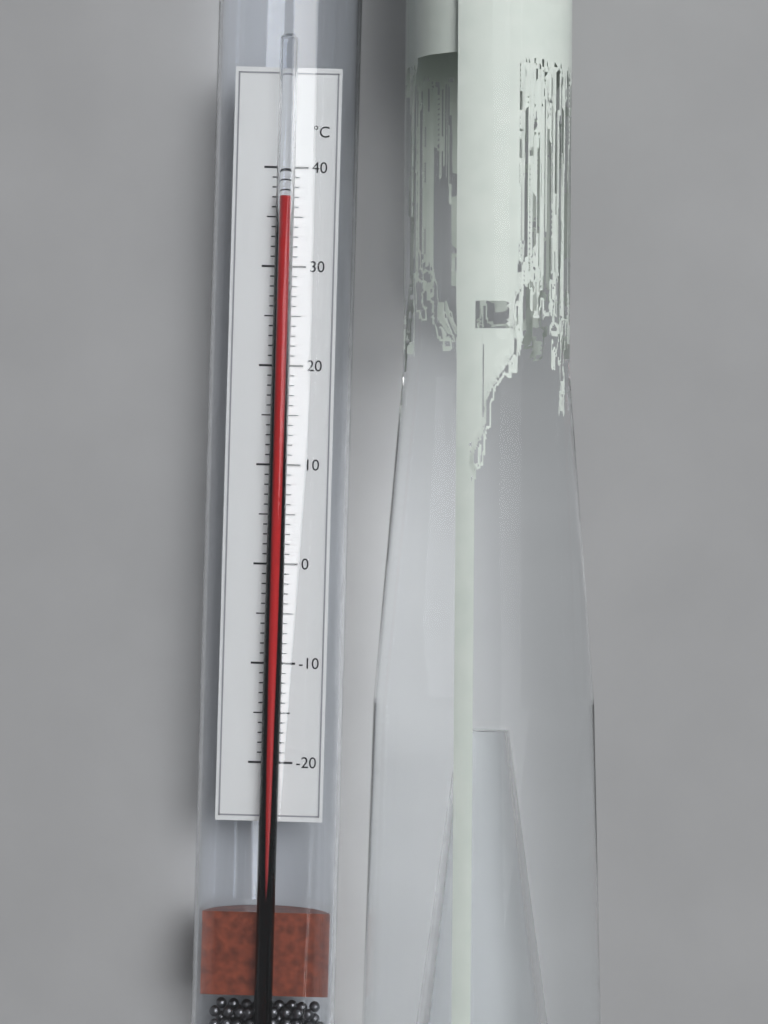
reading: 37 °C
